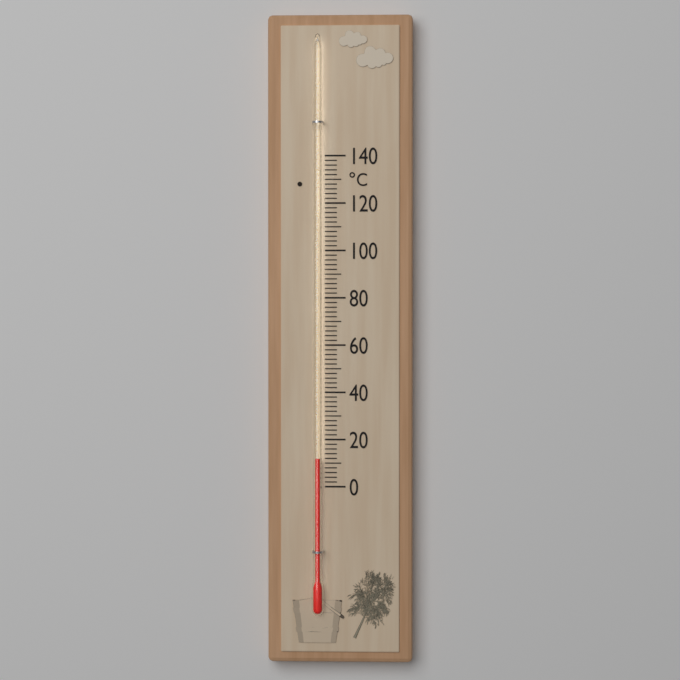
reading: 12 °C
